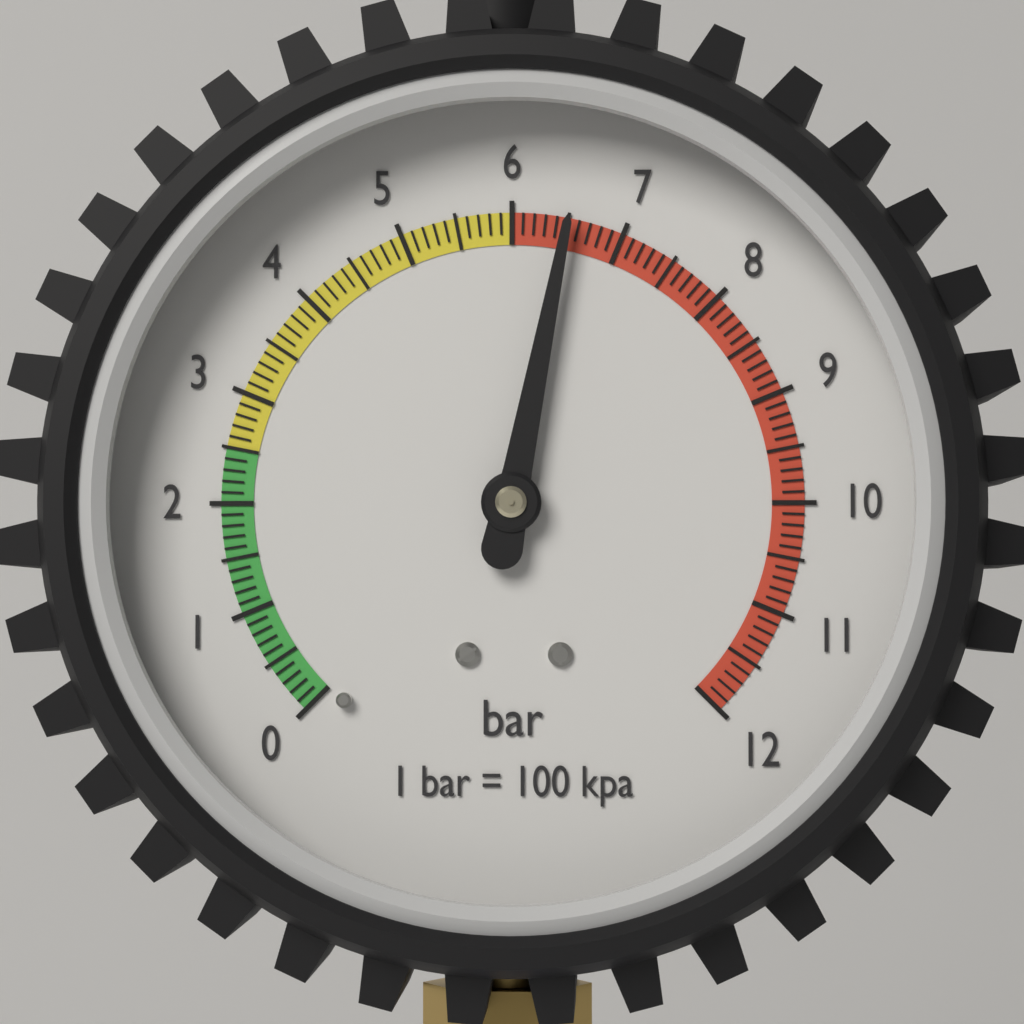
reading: 6.5 bar
